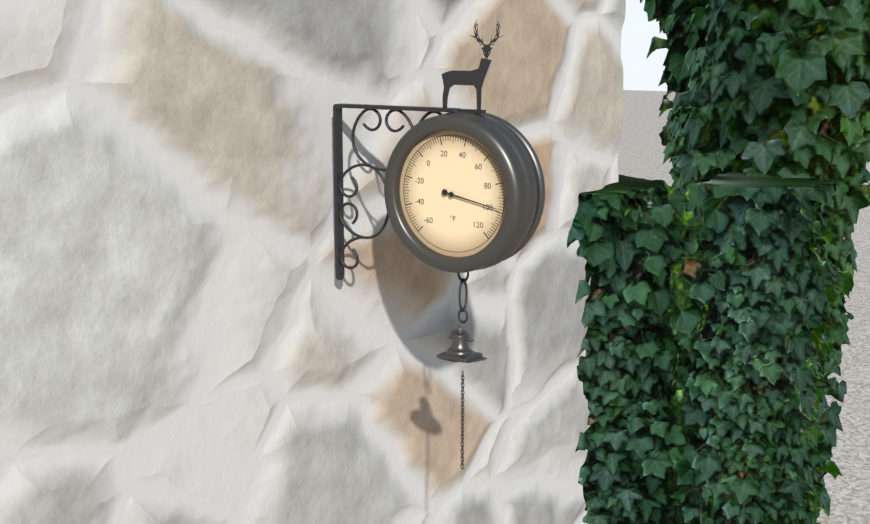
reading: 98 °F
